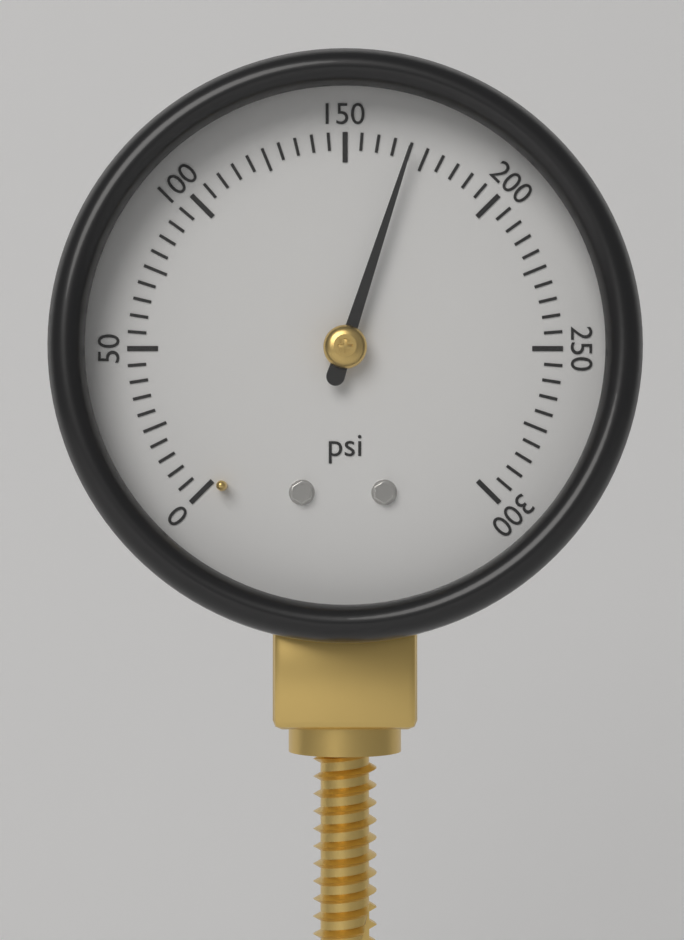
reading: 170 psi
